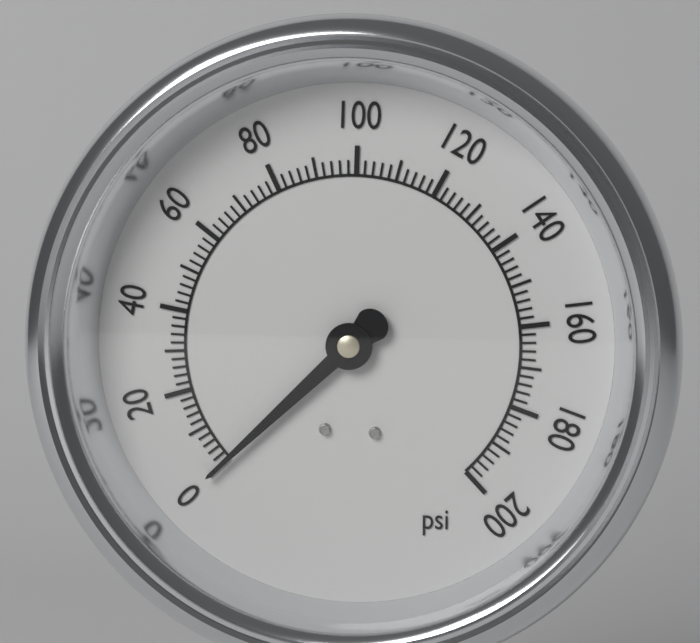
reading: 0 psi
